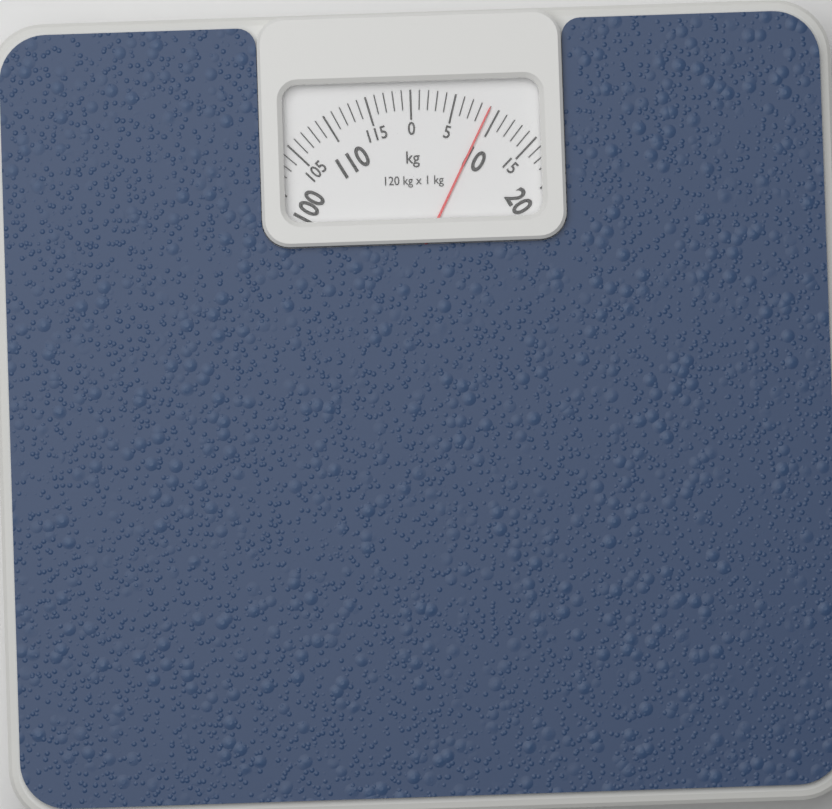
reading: 9 kg
